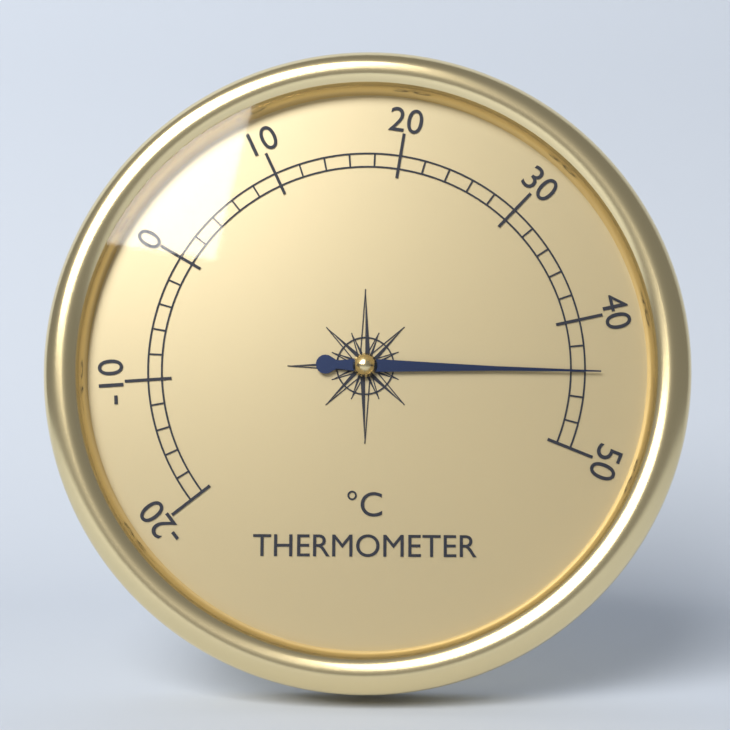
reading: 44 °C
